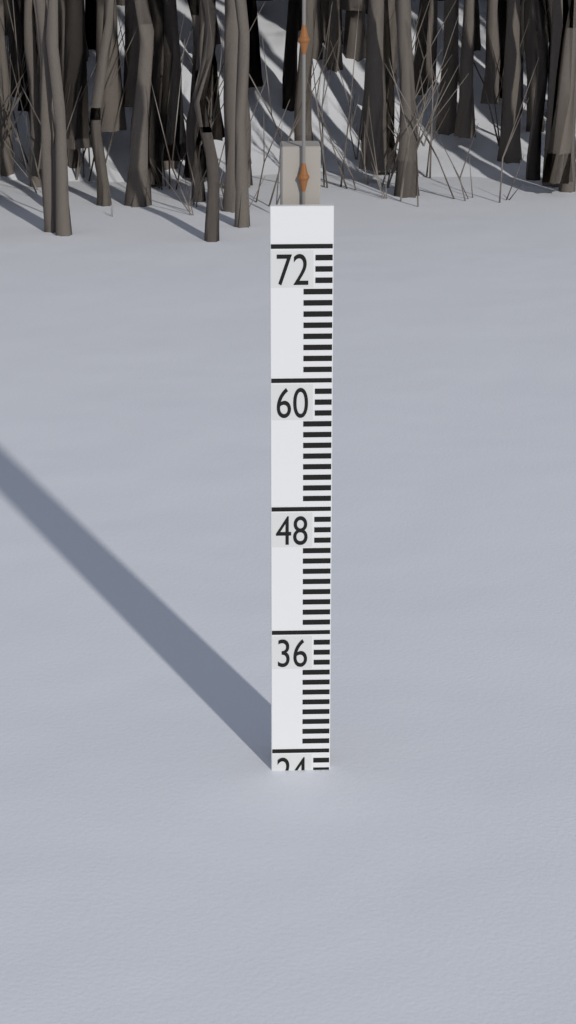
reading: 22 (no unit)
